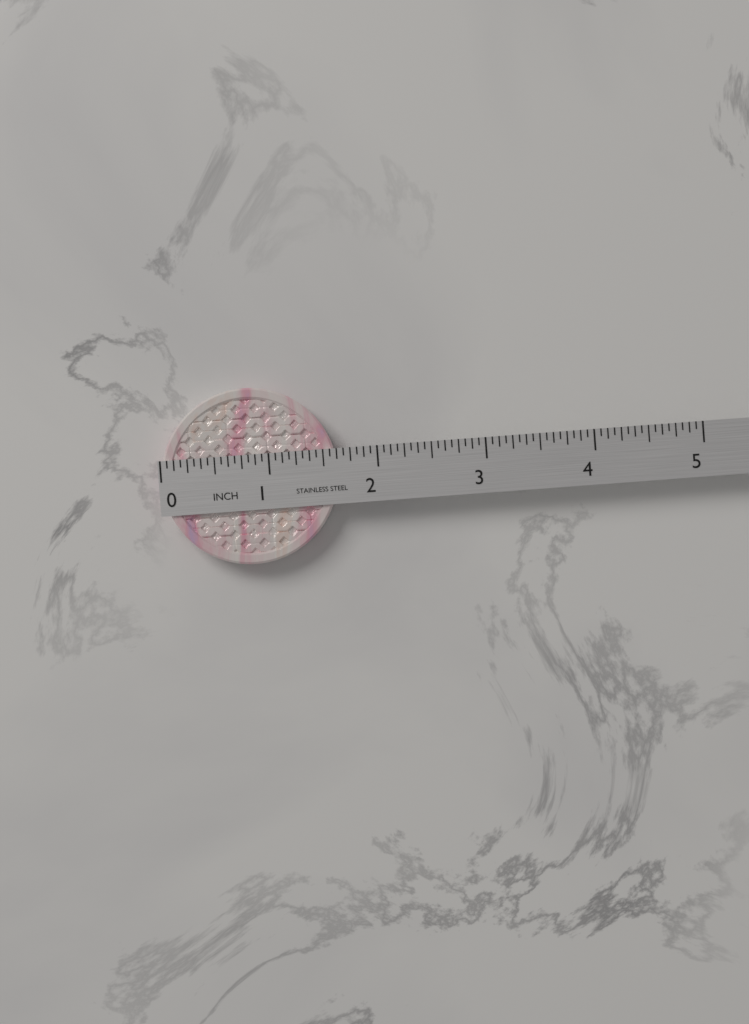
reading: 1.6250 in
